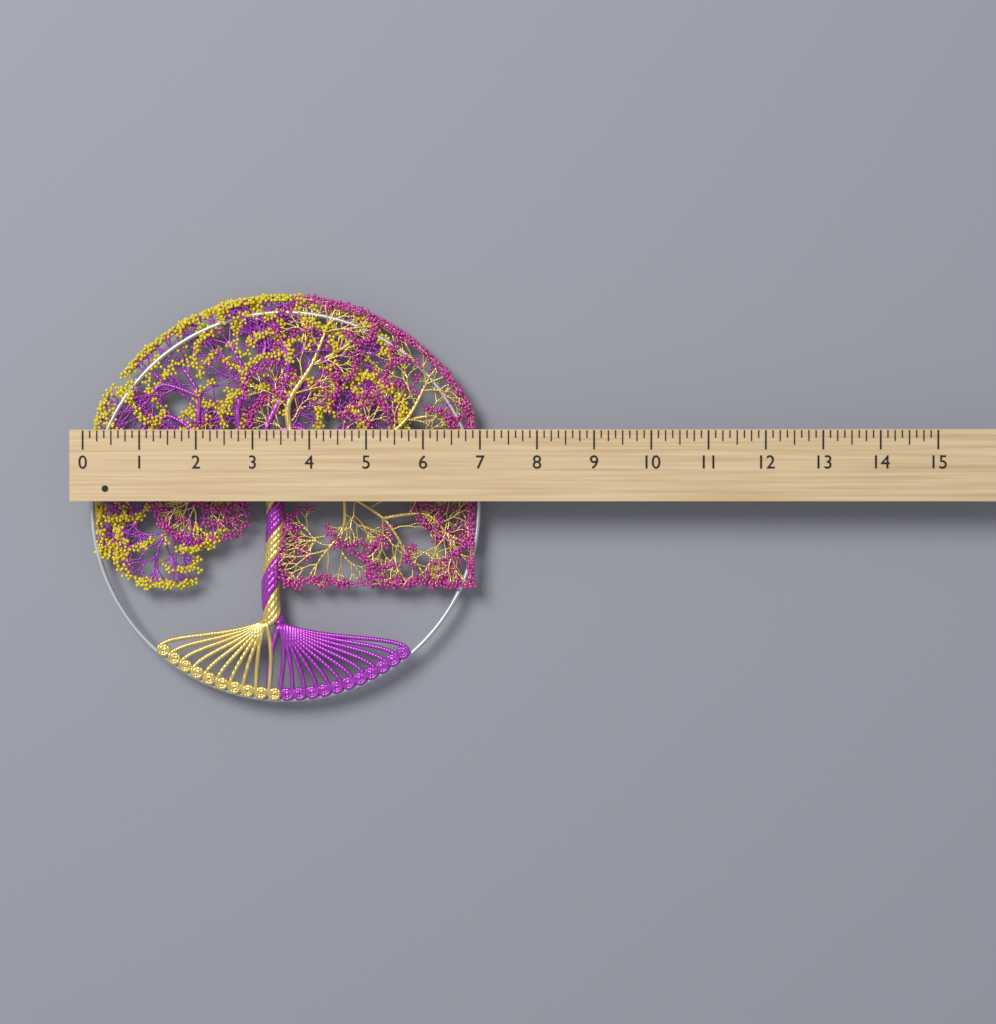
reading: 7.000 (no unit)
